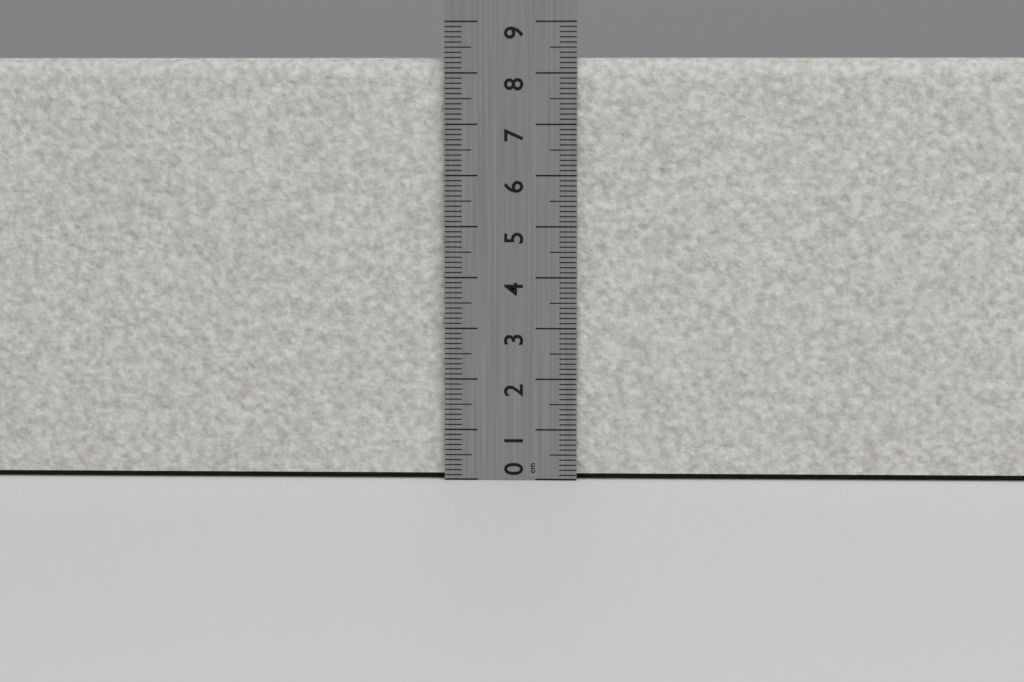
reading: 8.3 cm
